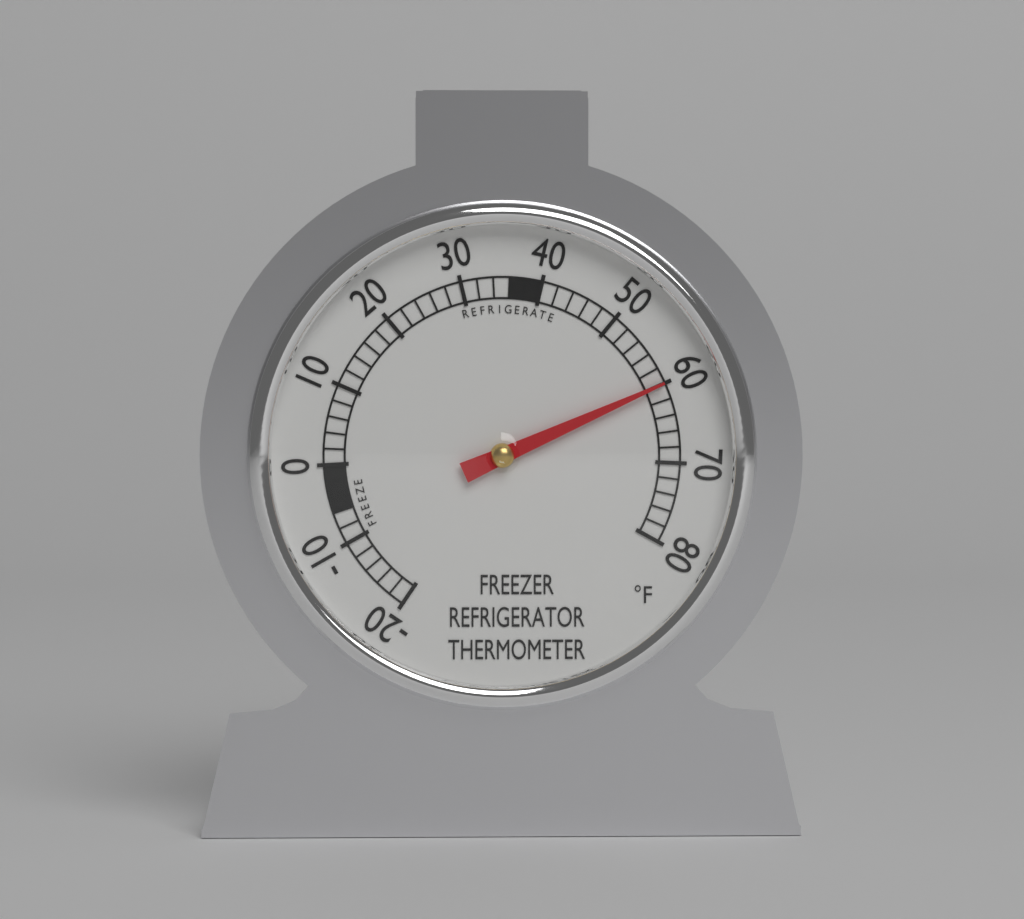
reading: 60 °F
